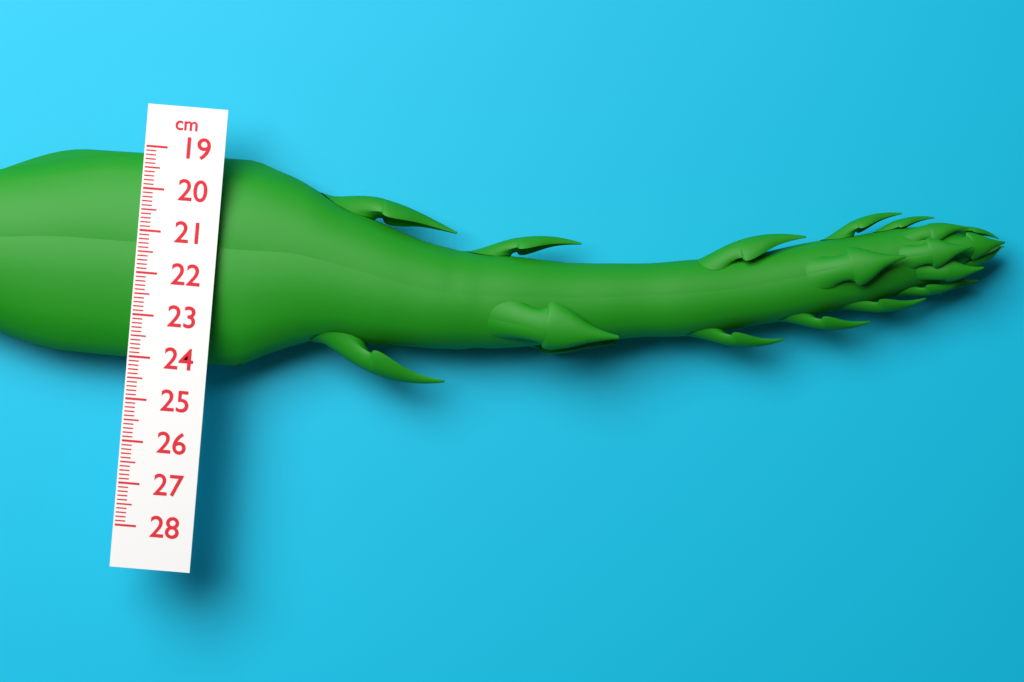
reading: 24.1 cm
